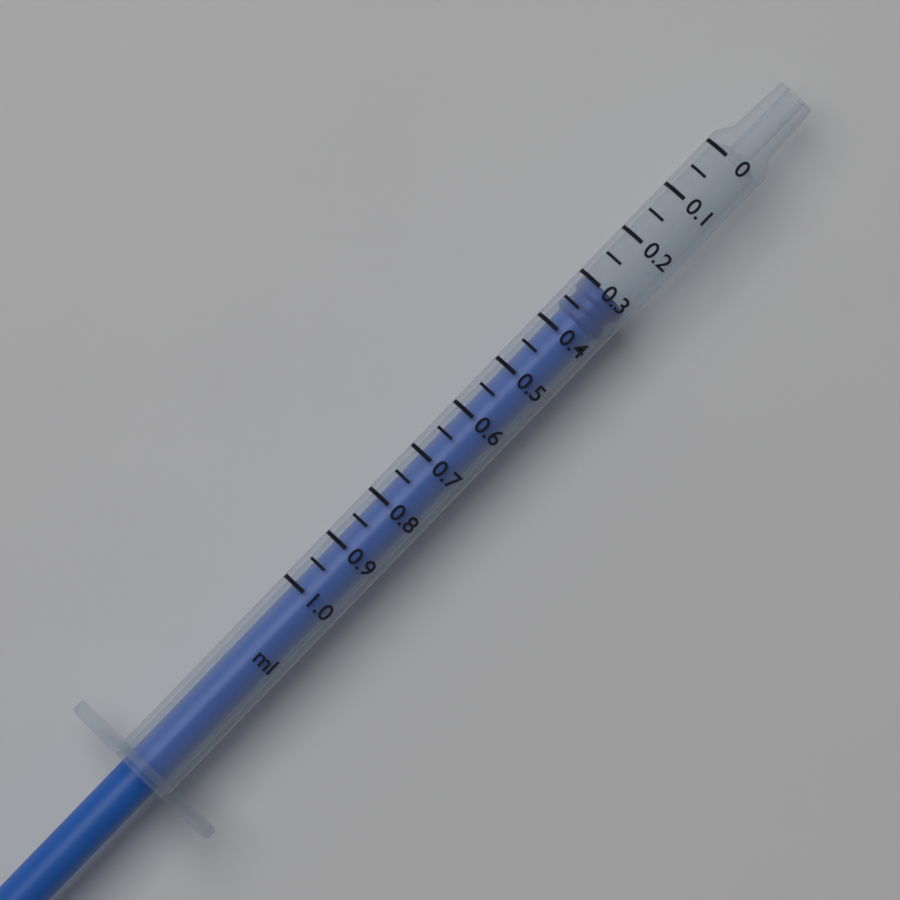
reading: 0.30 ml
